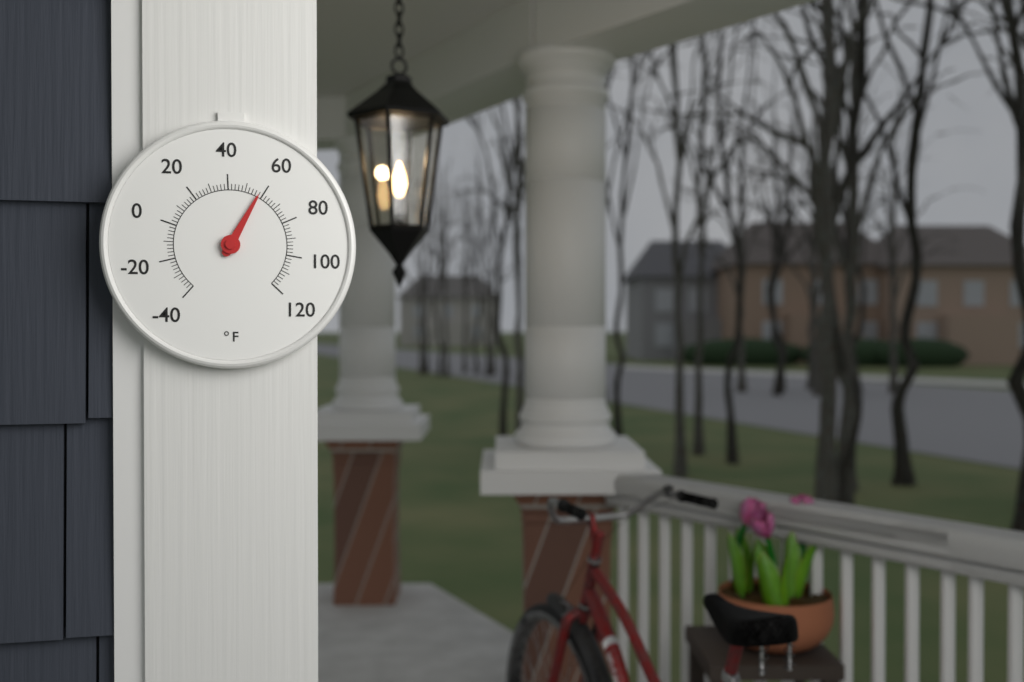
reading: 58 °F
